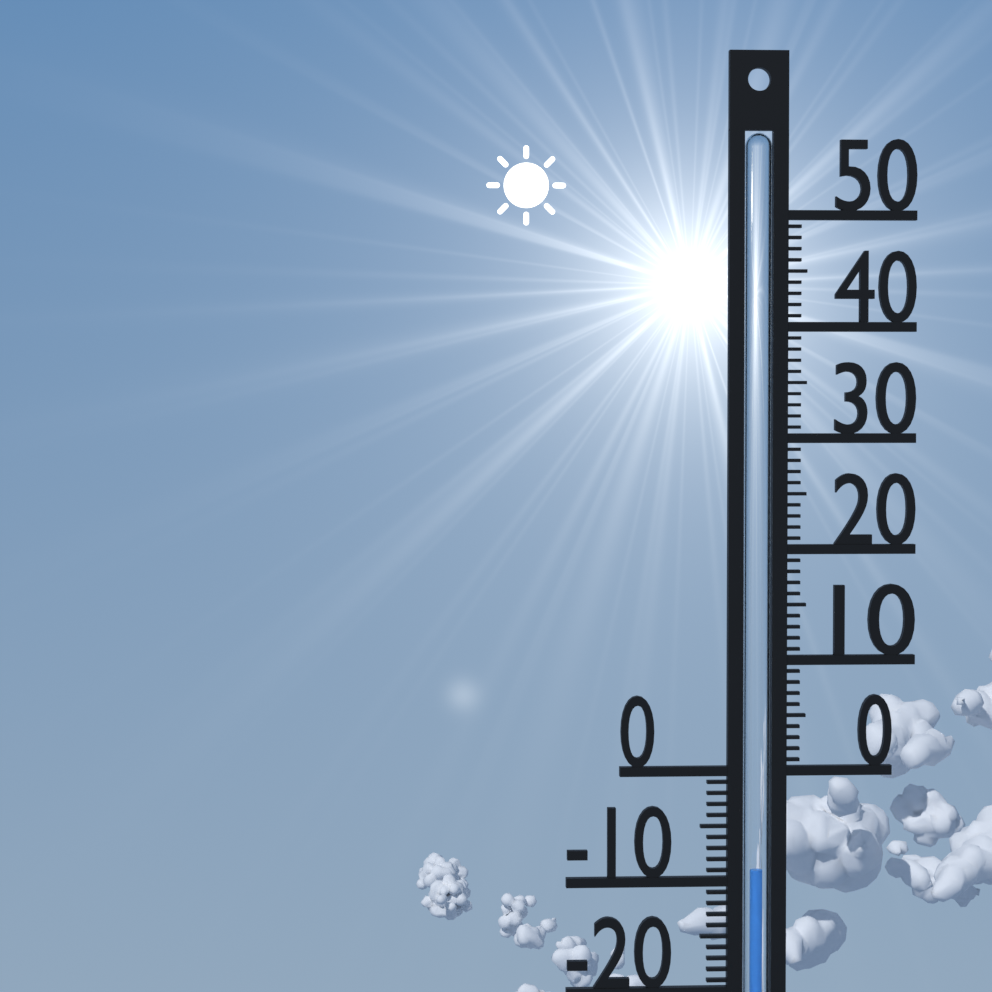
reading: -9 °C
